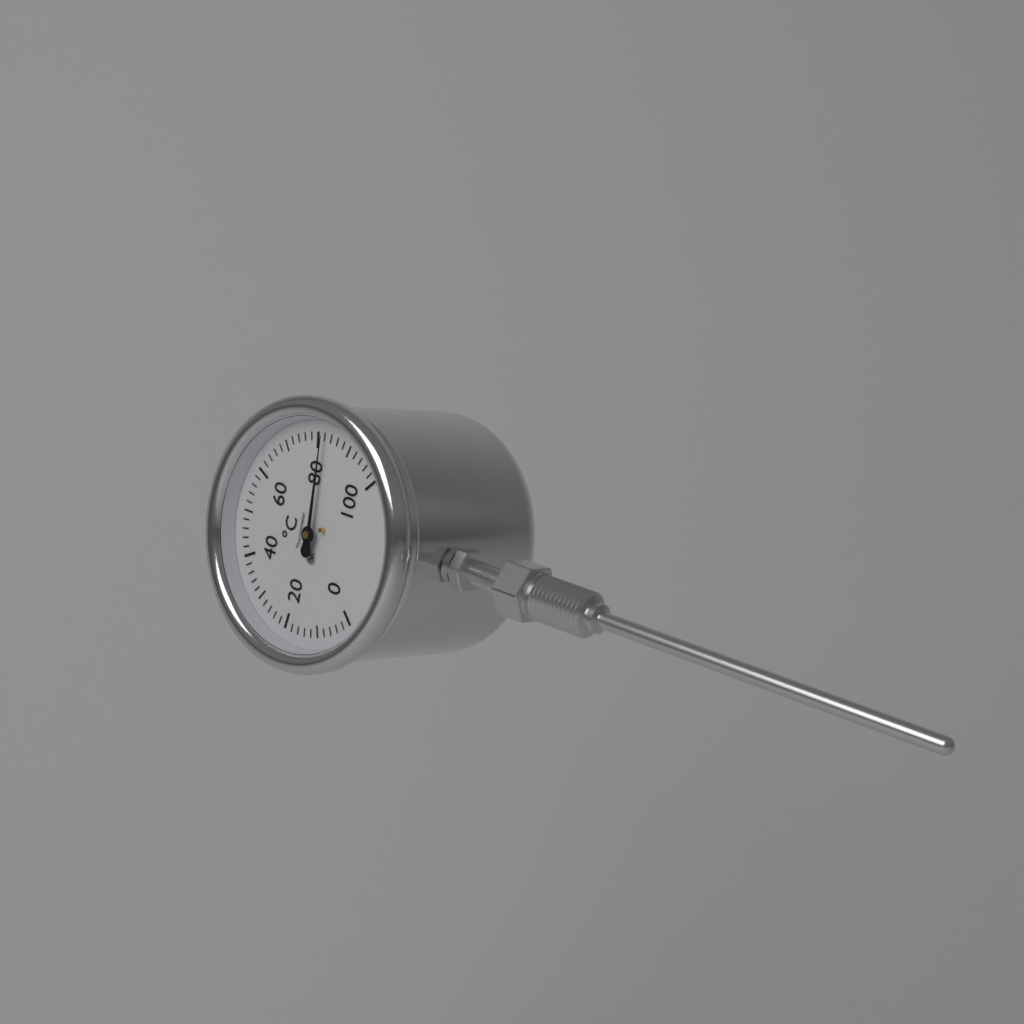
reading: 82 °C
